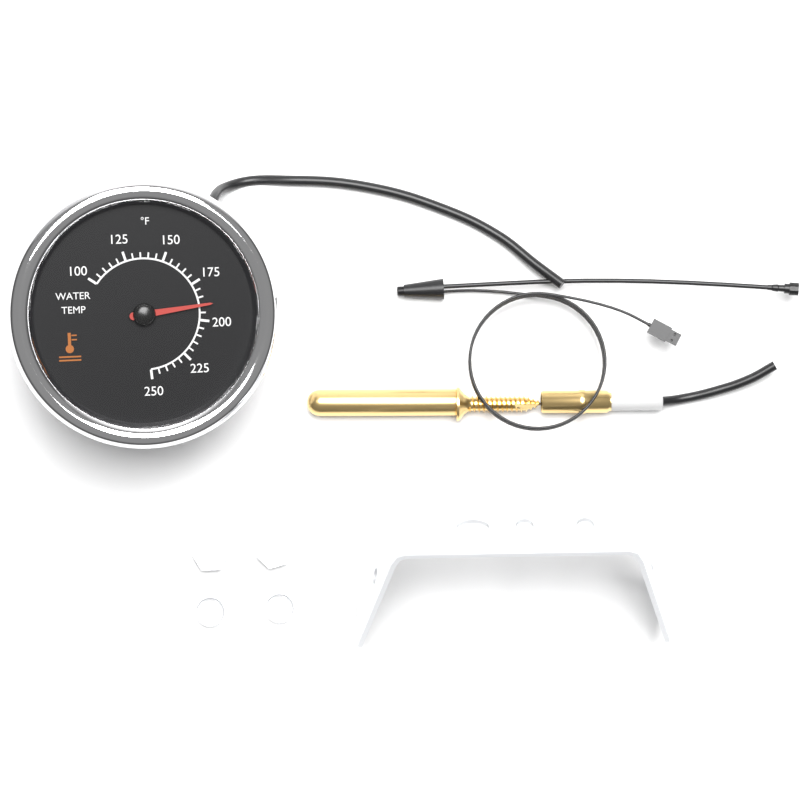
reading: 190 °F
